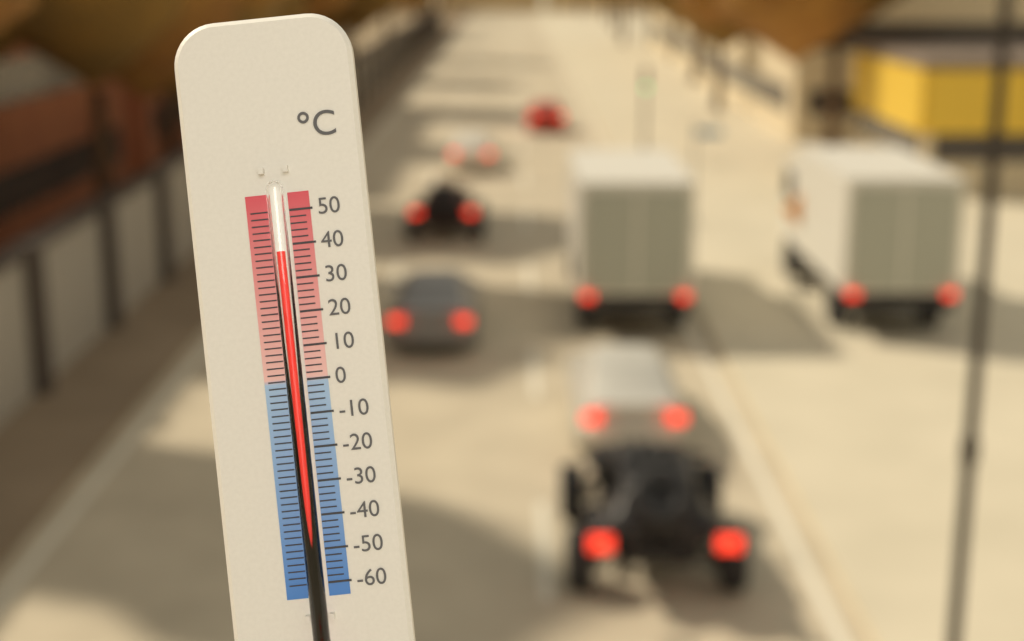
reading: 38 °C
